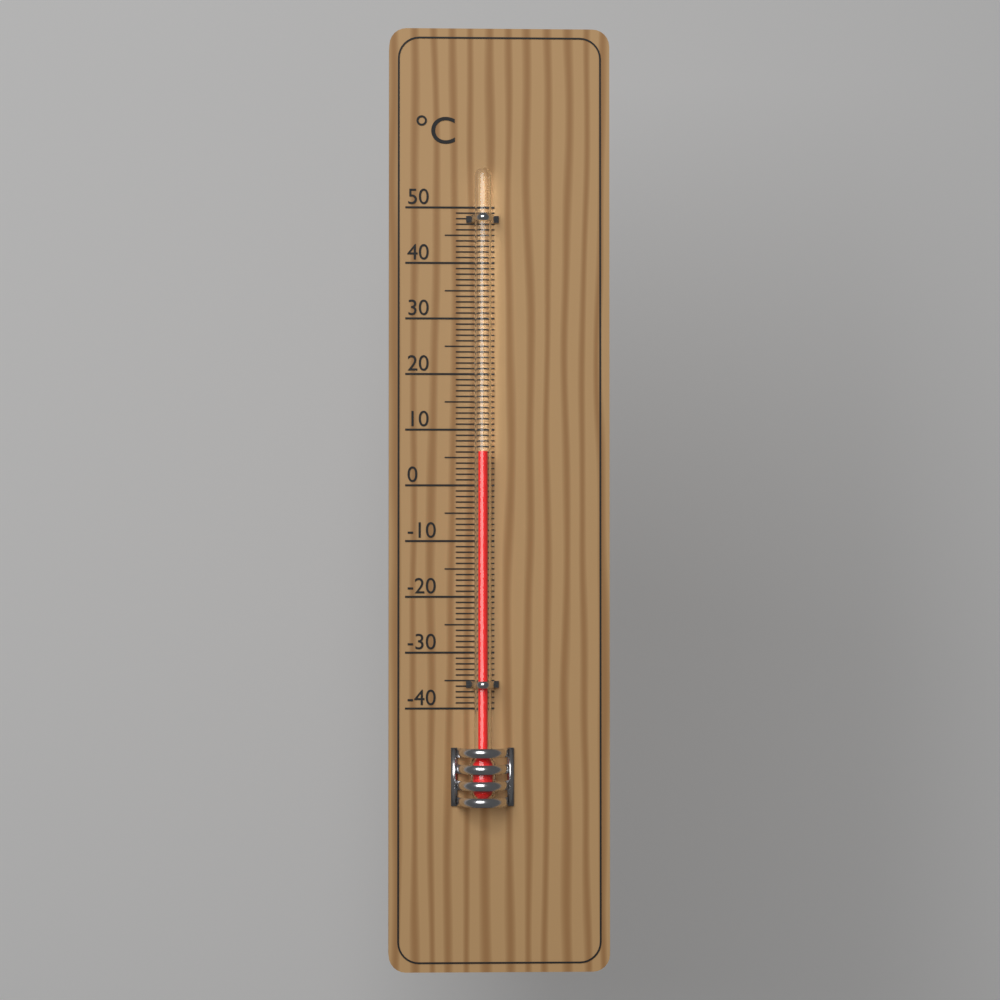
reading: 6 °C
